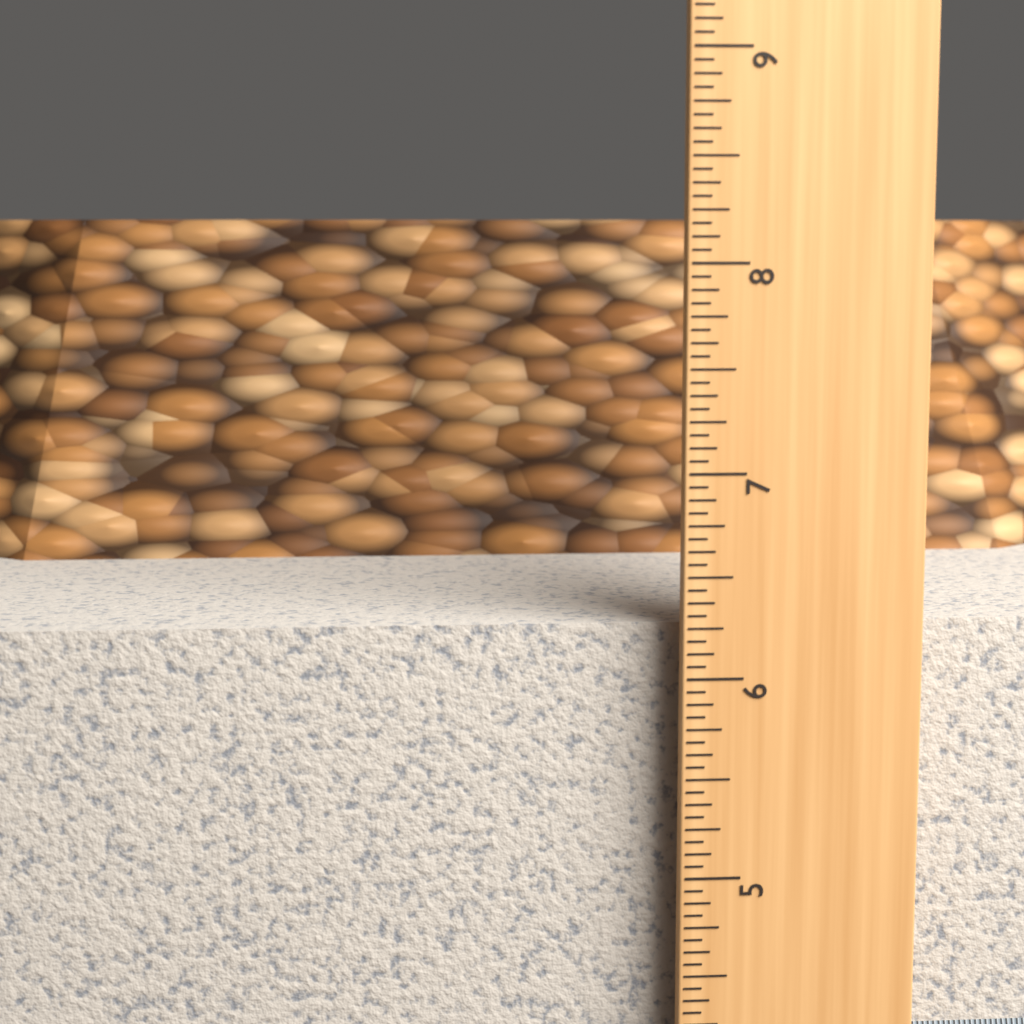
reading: 6.2500 in
